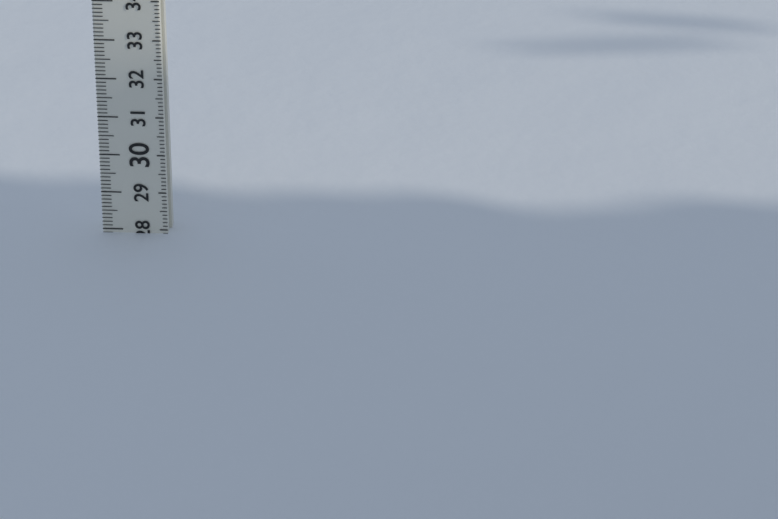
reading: 27.9 (no unit)
